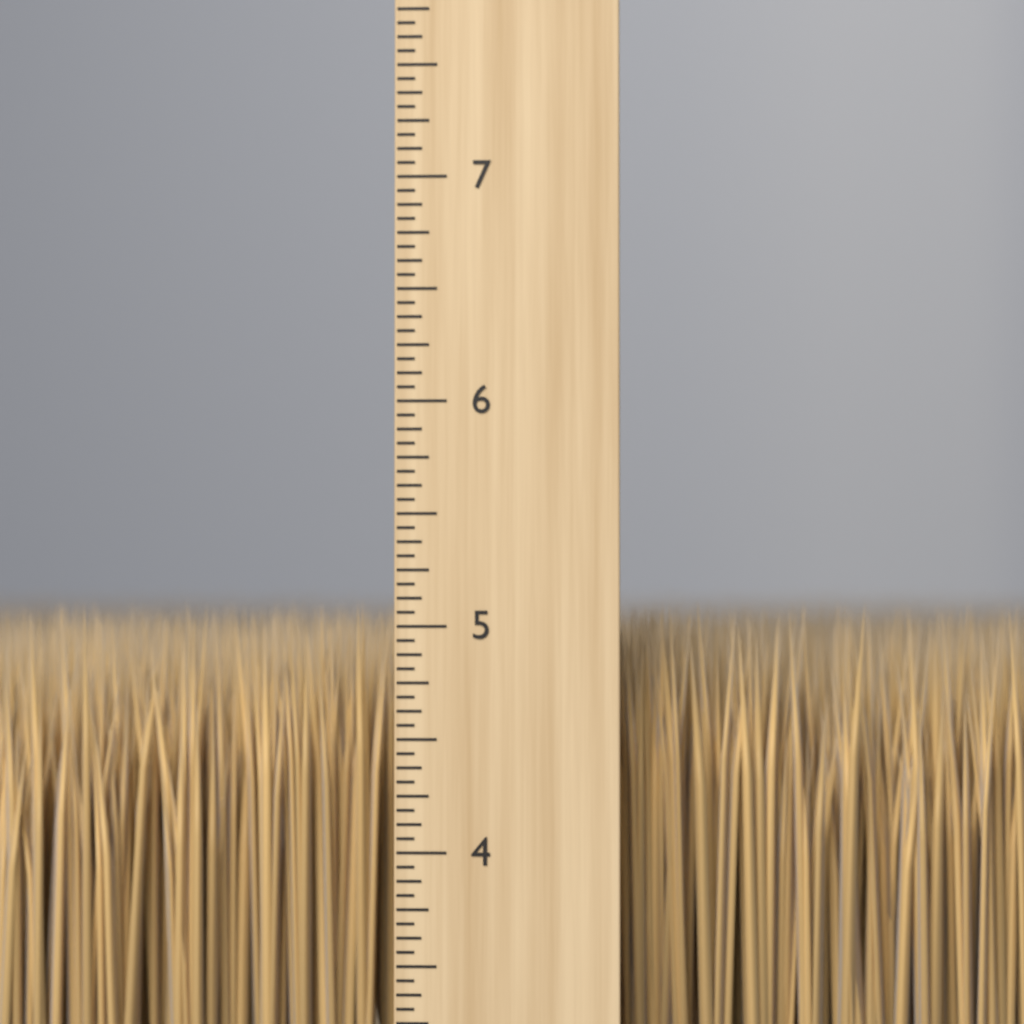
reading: 5.1250 inch
